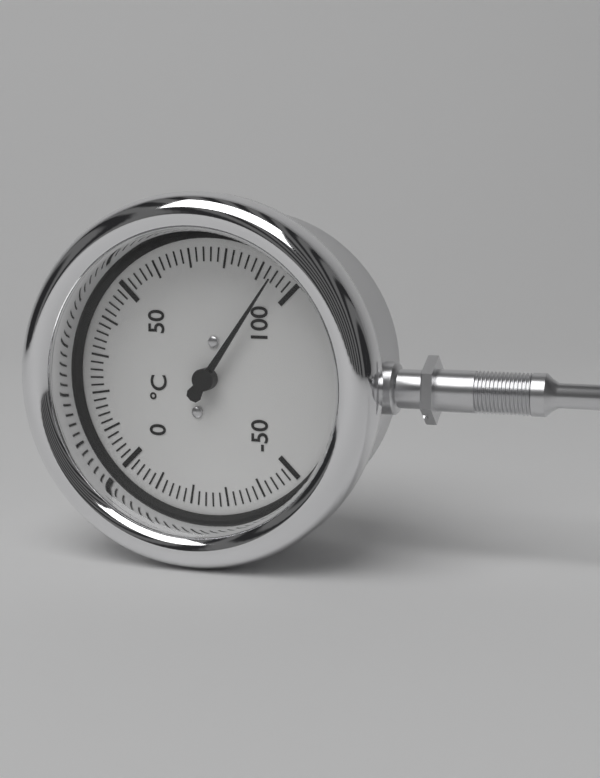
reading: 94 °C
